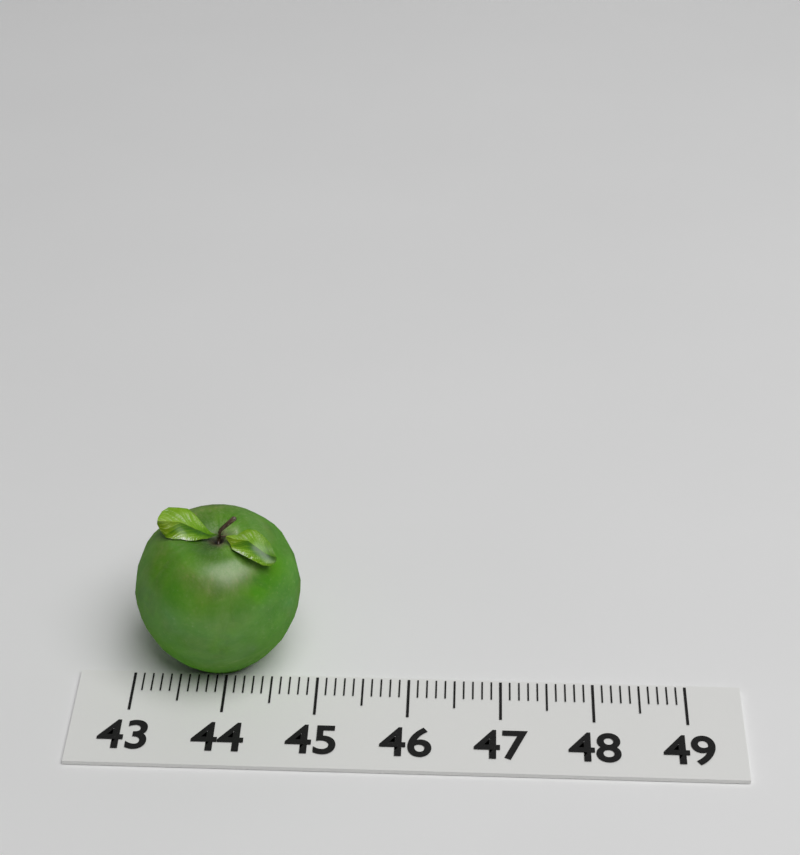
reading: 44.8 (no unit)
